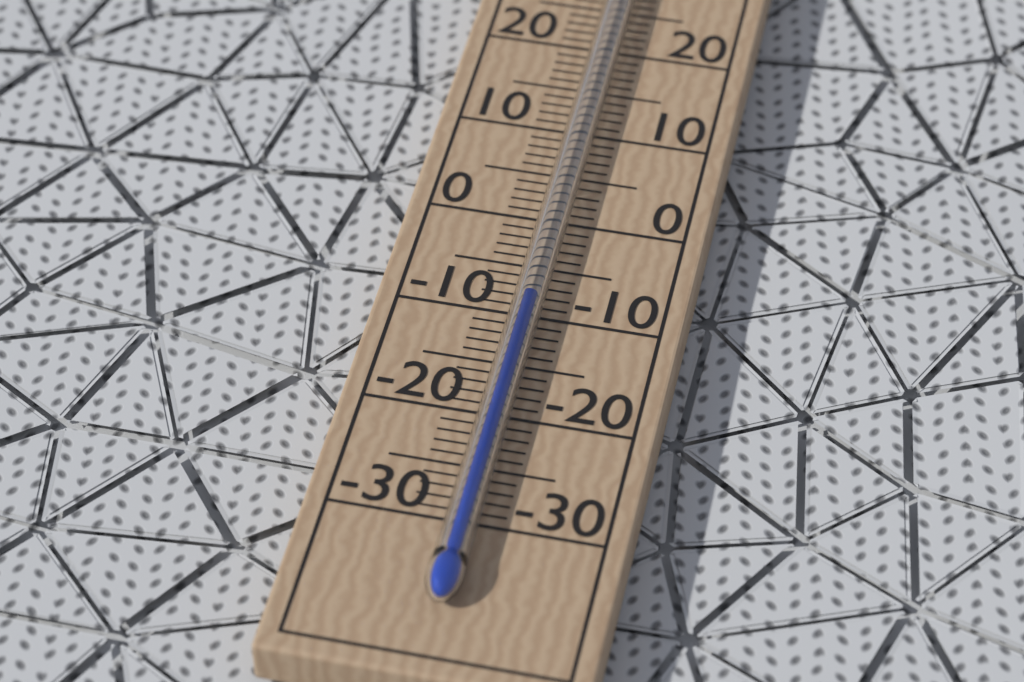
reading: -9 °C
